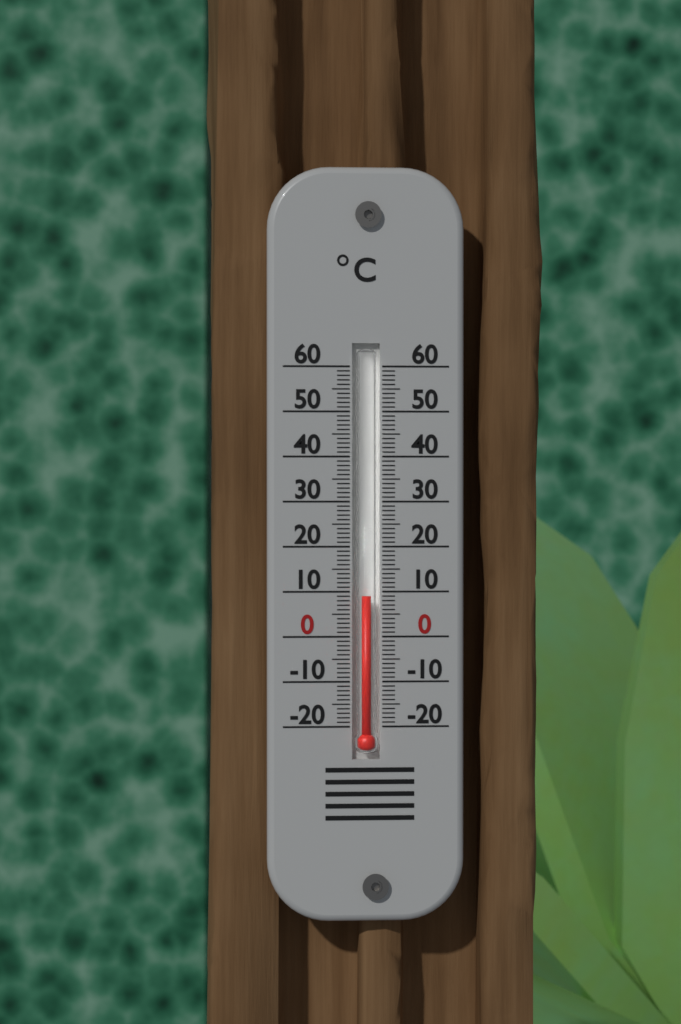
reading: 9 °C
